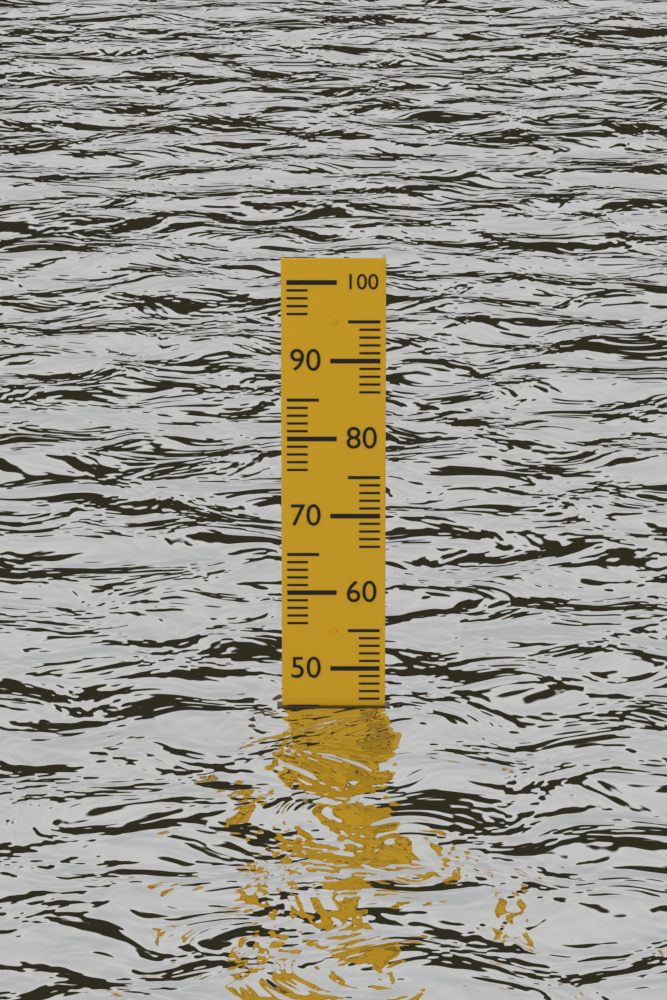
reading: 45 (no unit)
